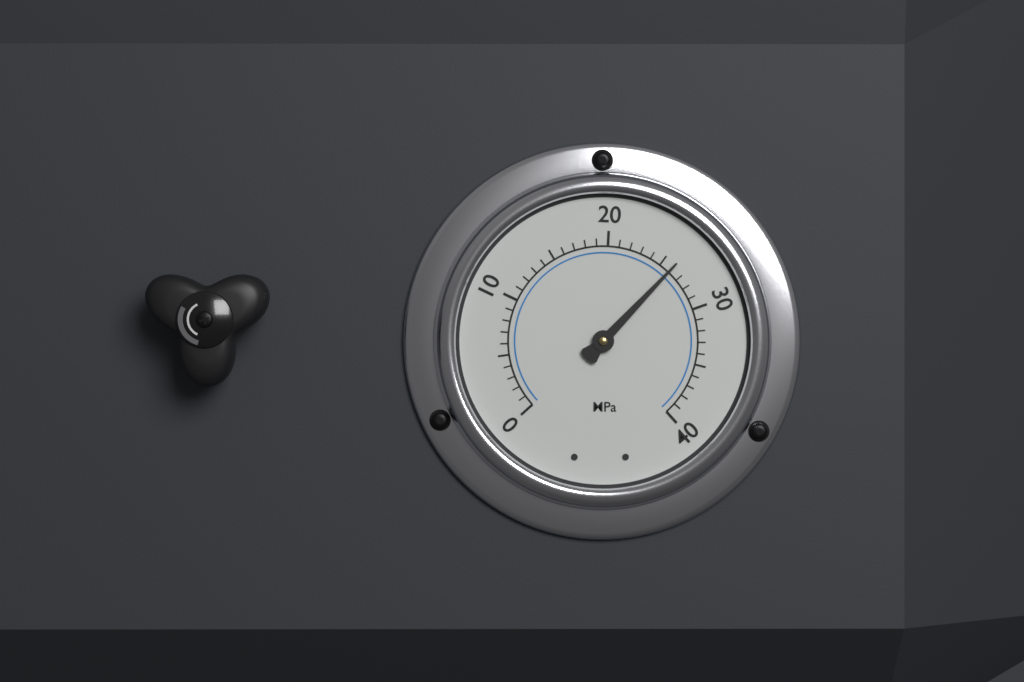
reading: 26 MPa
